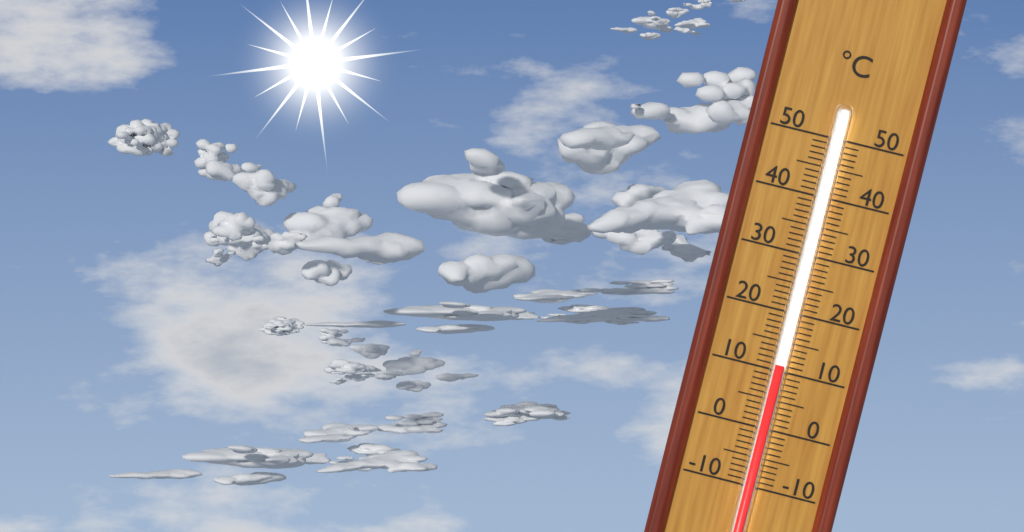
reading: 11 °C
